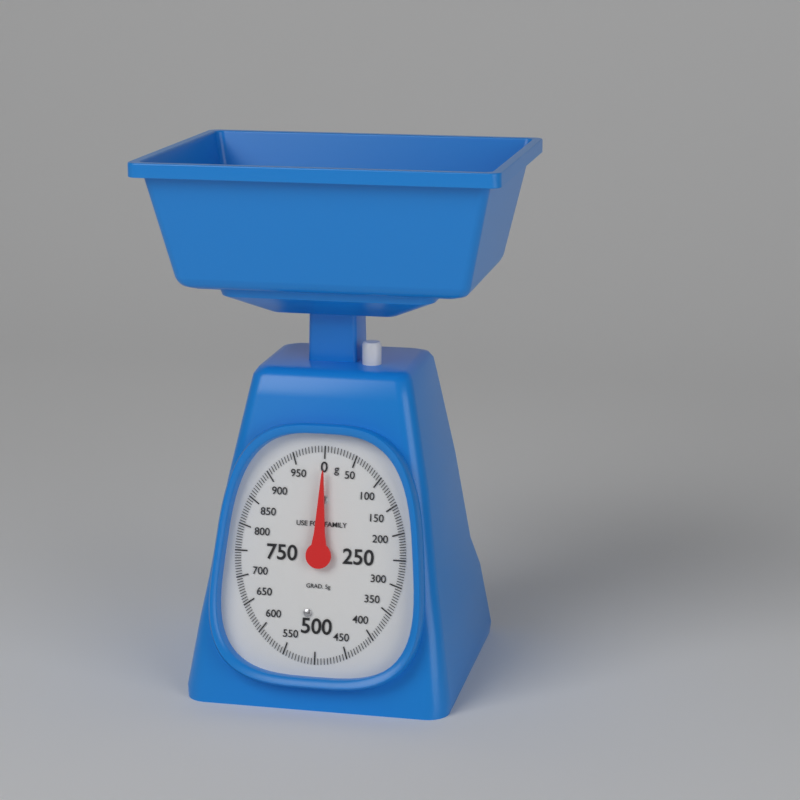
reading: 0 g
